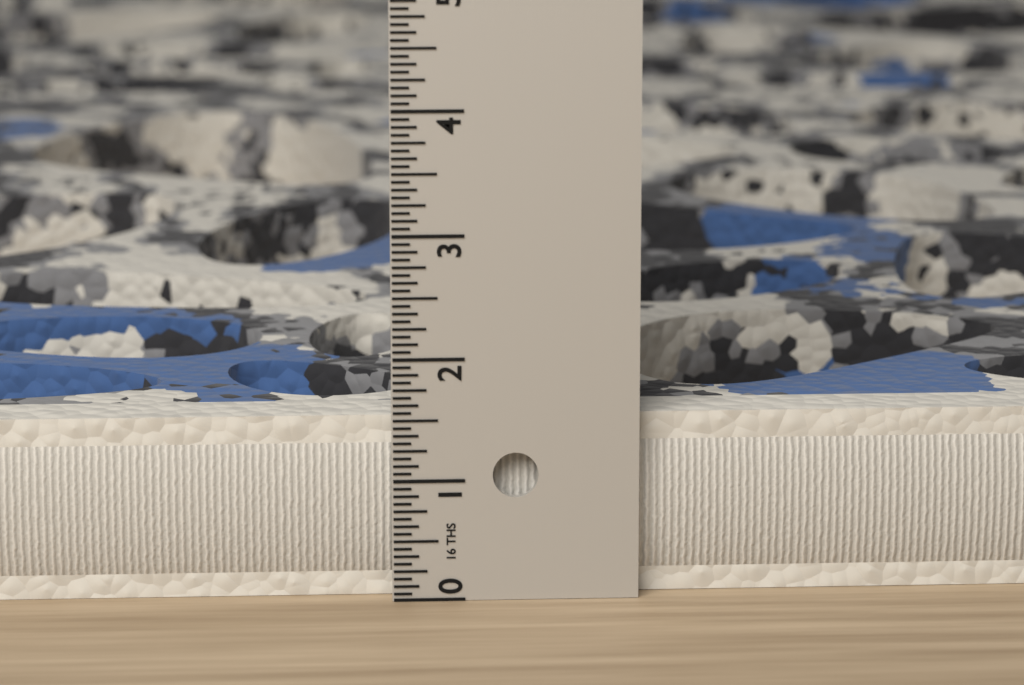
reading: 1.5000 in
